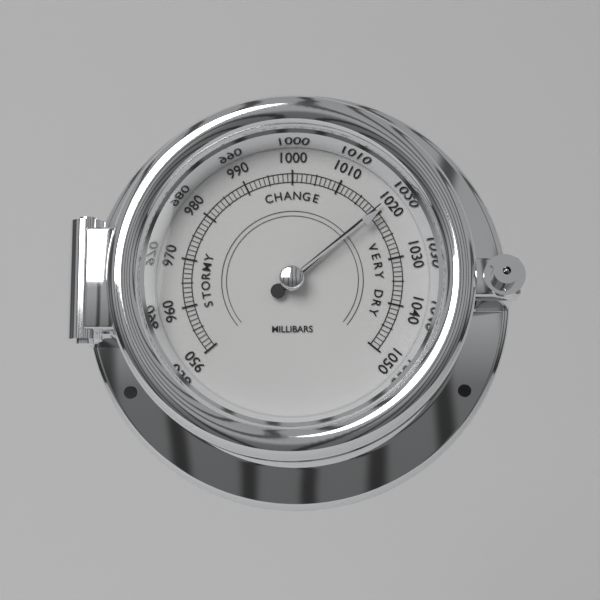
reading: 1019 mbar
